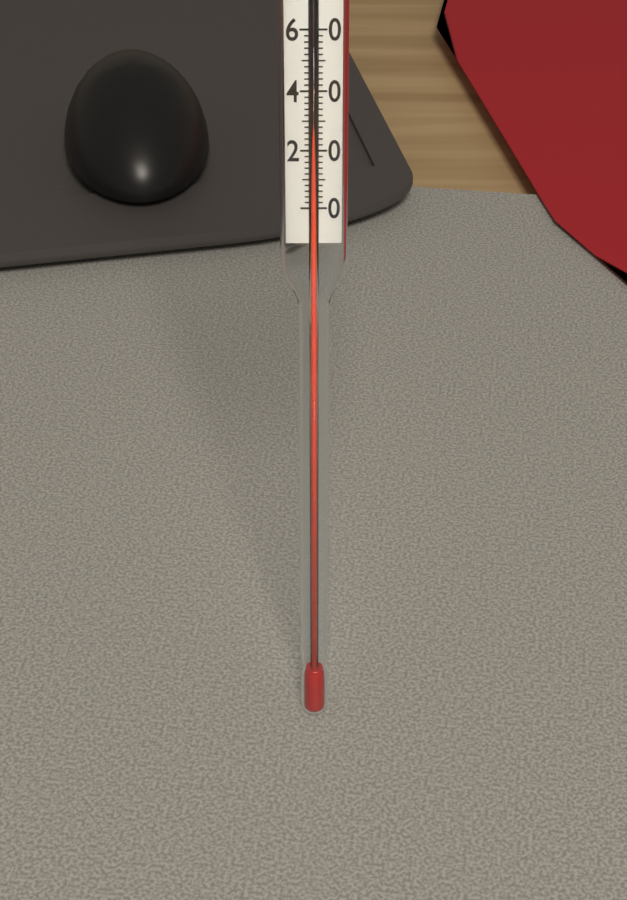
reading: 56 (no unit)
